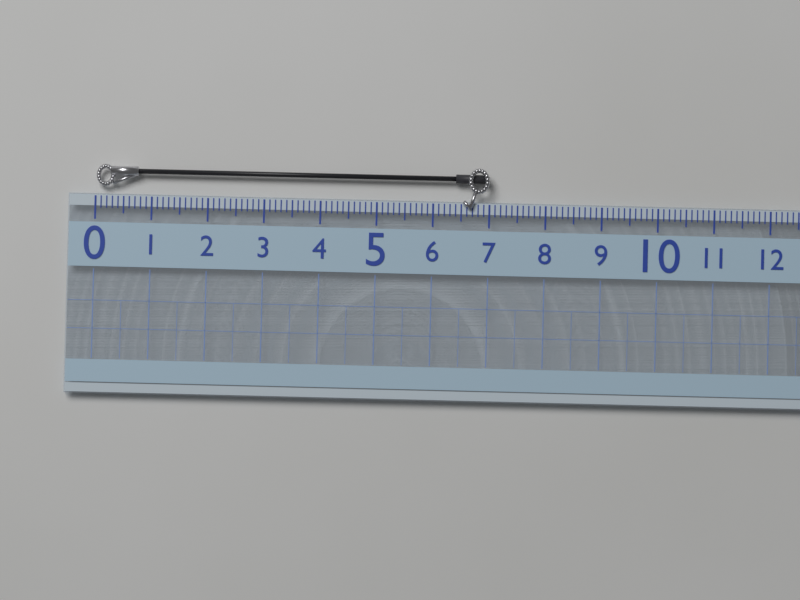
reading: 7.0 (no unit)
